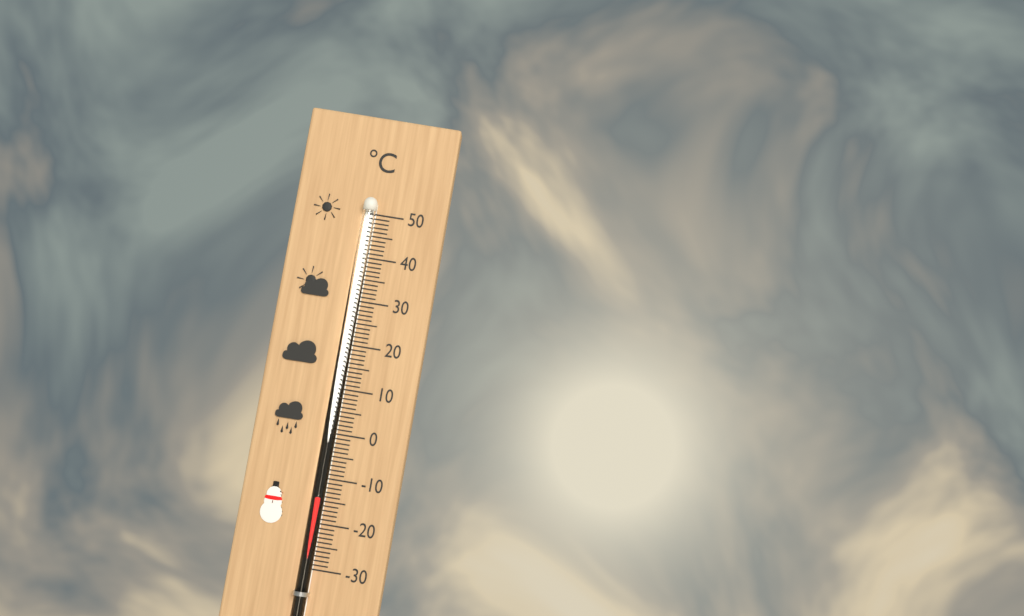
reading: -14 °C
